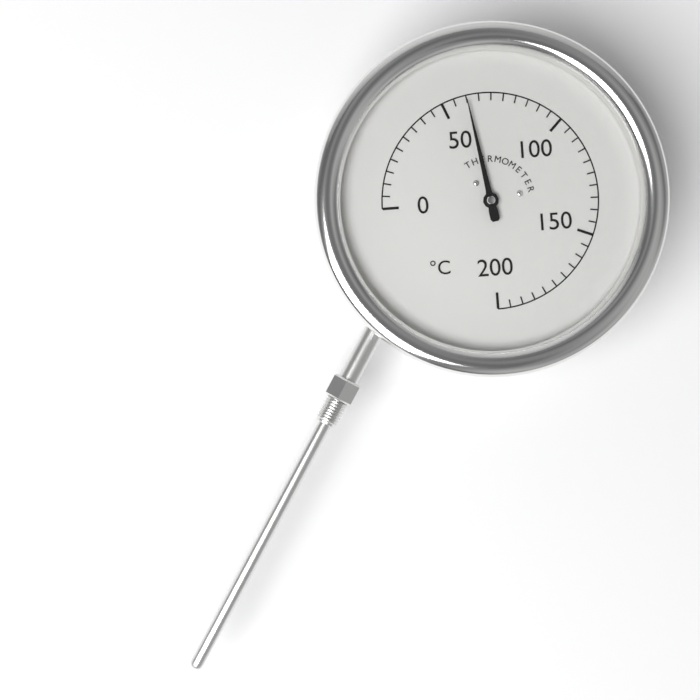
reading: 60 °C
